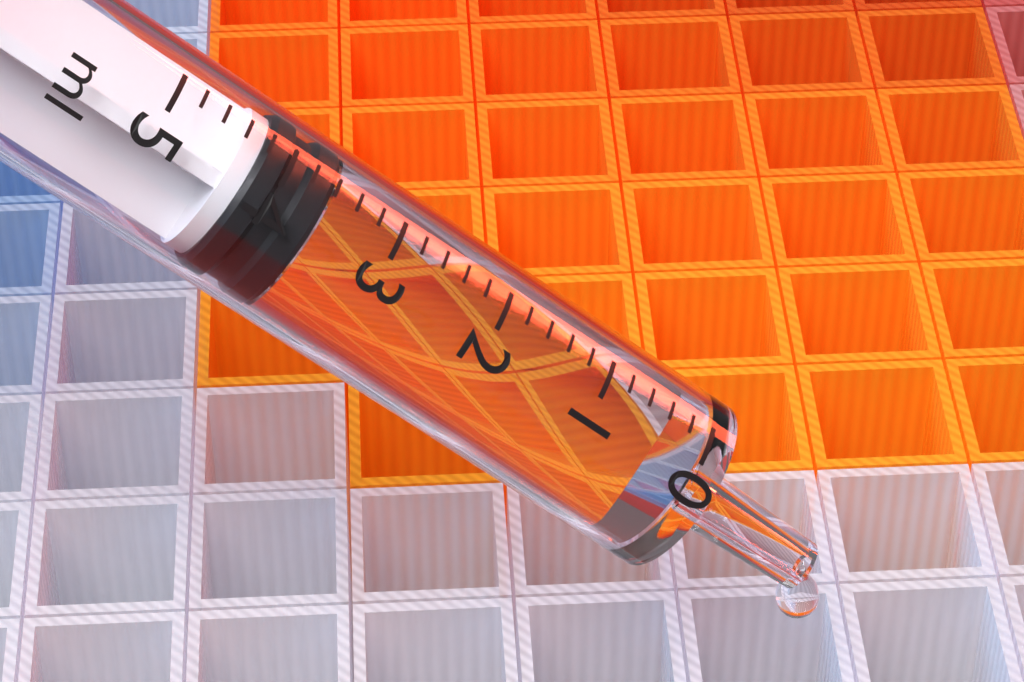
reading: 3.6 ml
